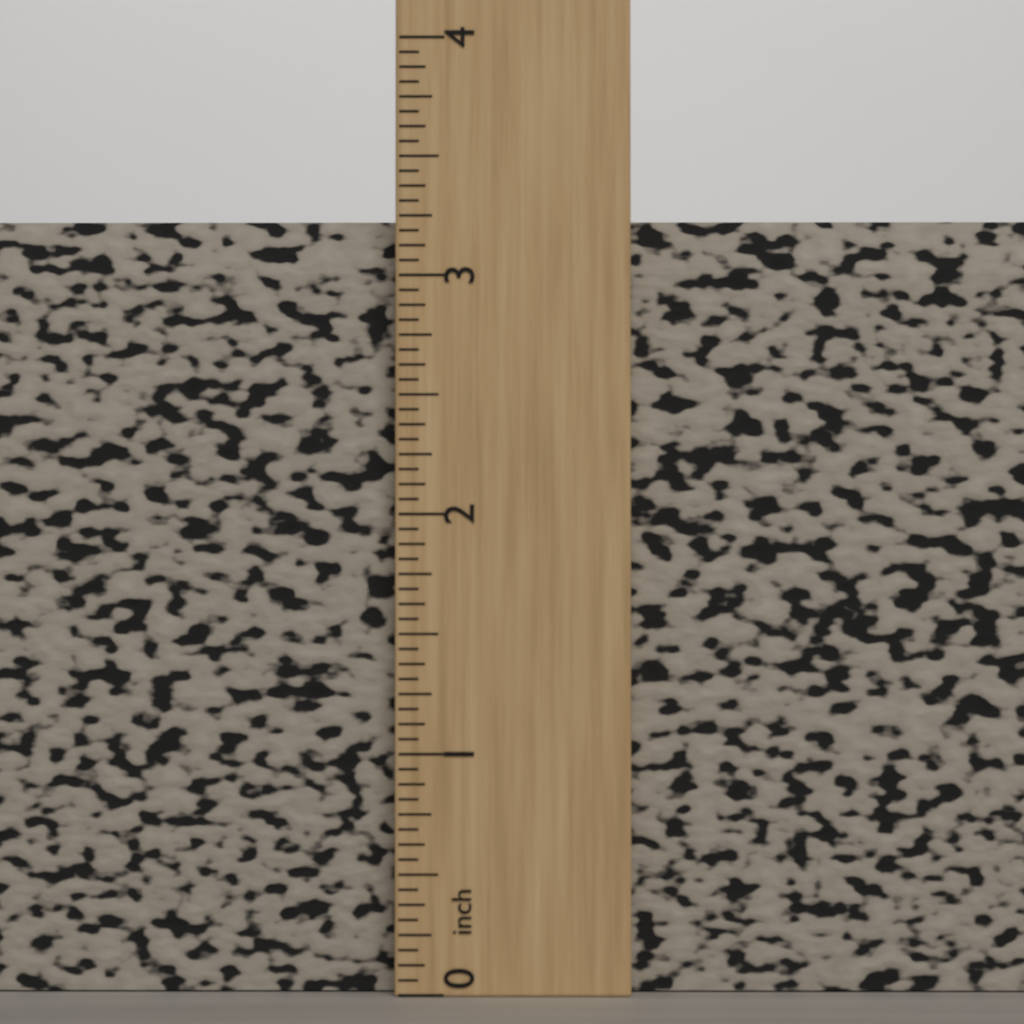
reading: 3.2500 inch
